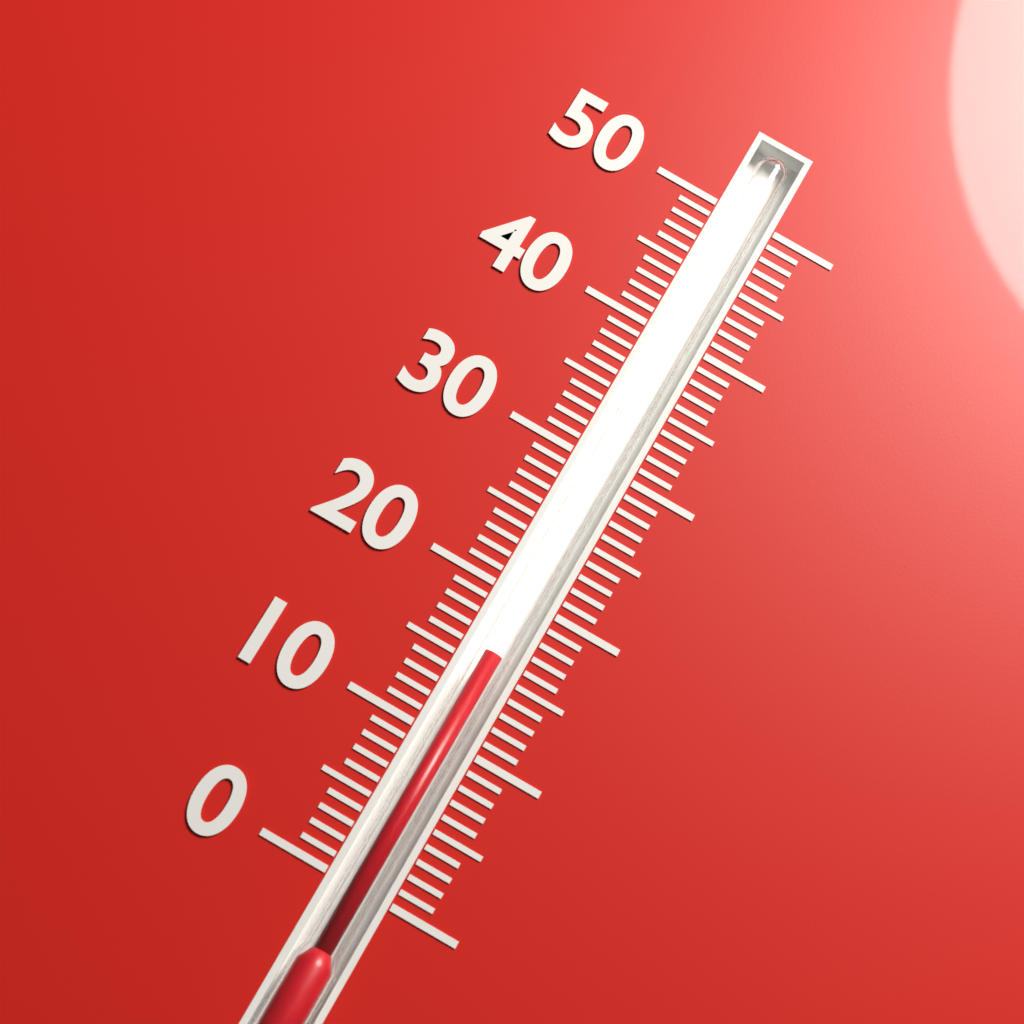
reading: 16 (no unit)
